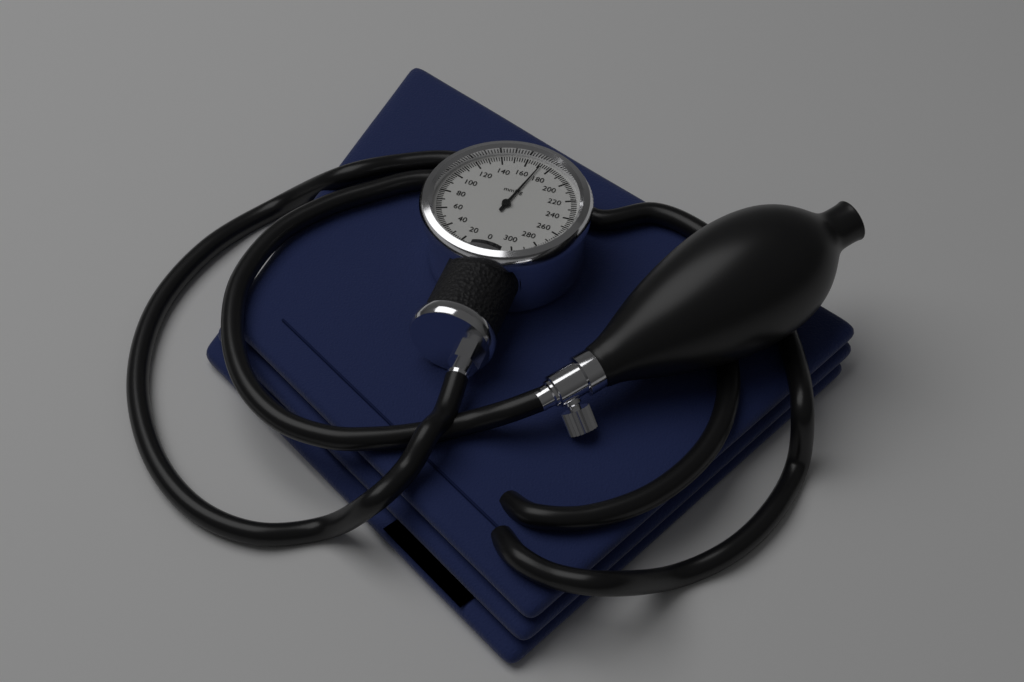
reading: 172 mmHg
